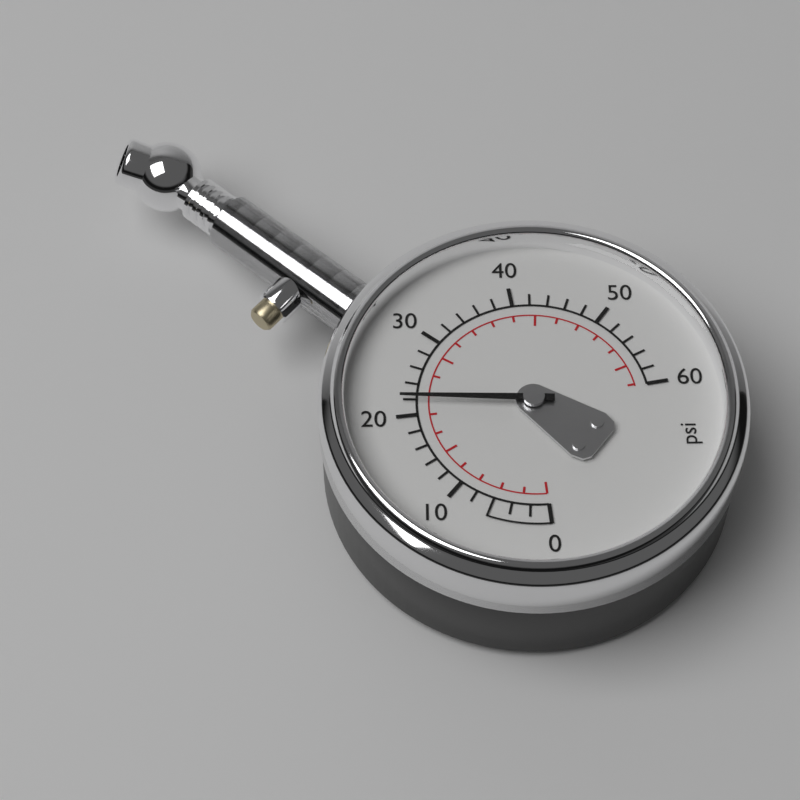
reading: 22 psi
